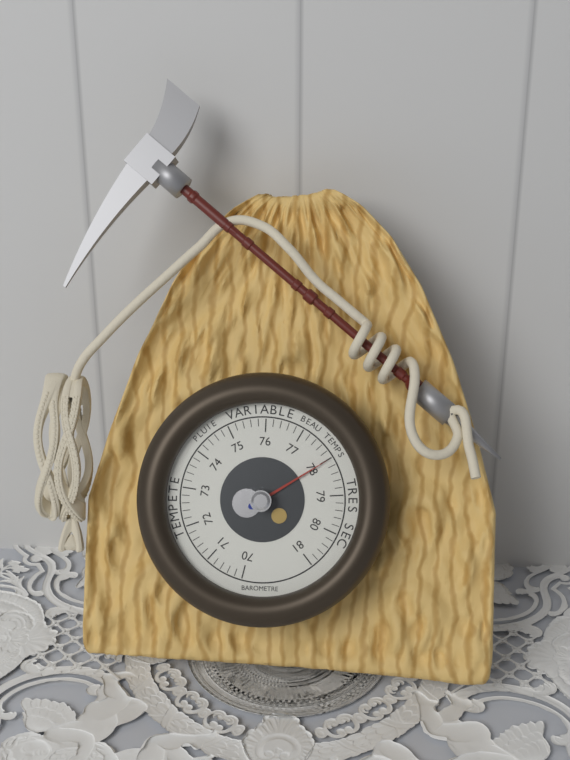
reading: 78.0 (no unit)
